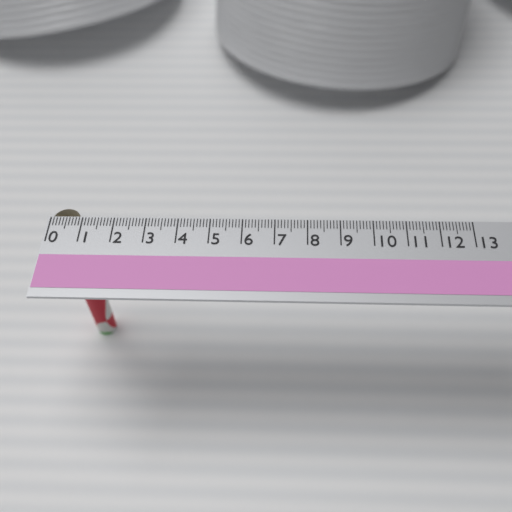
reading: 0.9 (no unit)
